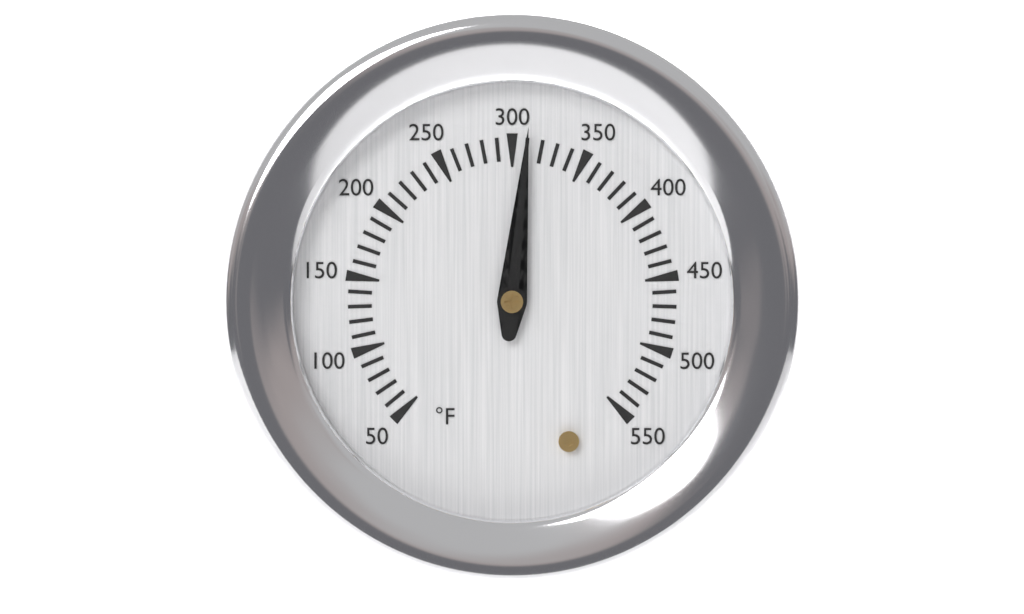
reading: 310 °F
